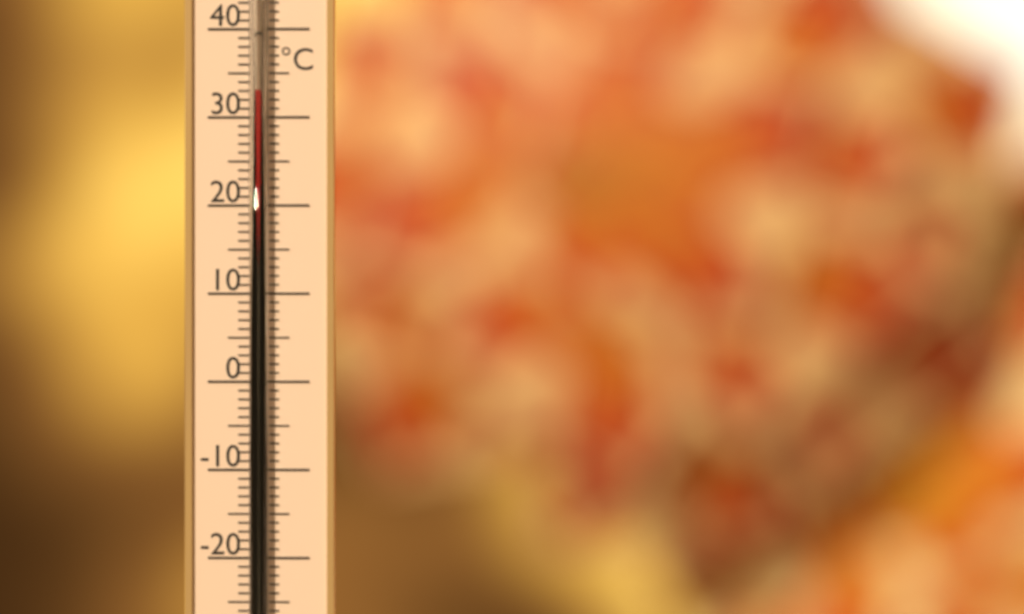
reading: 33 °C
